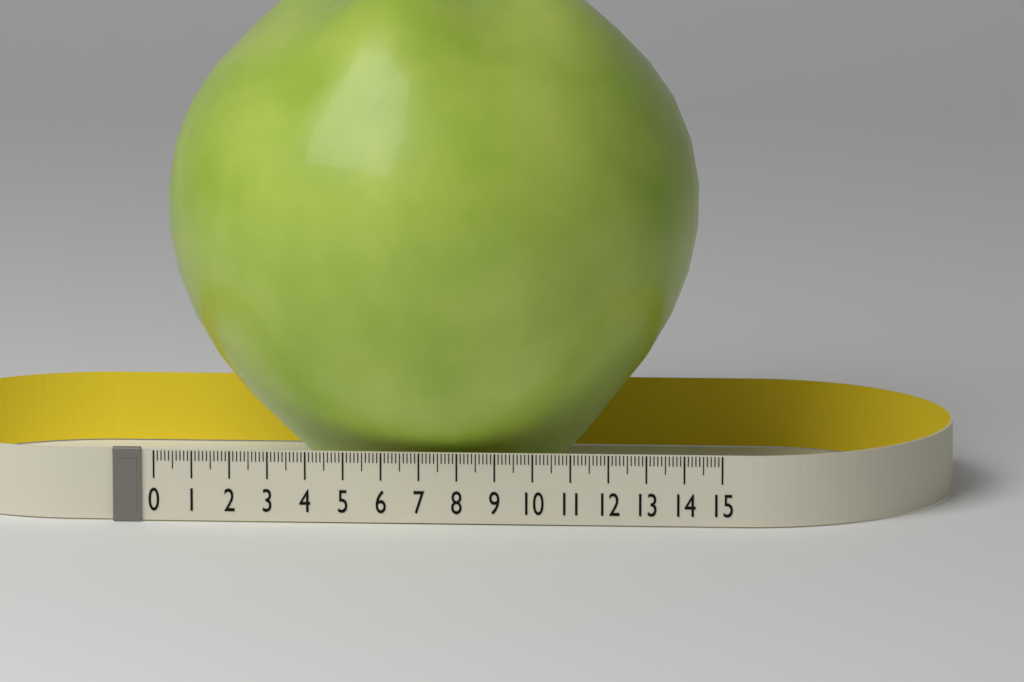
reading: 14.2 (no unit)
